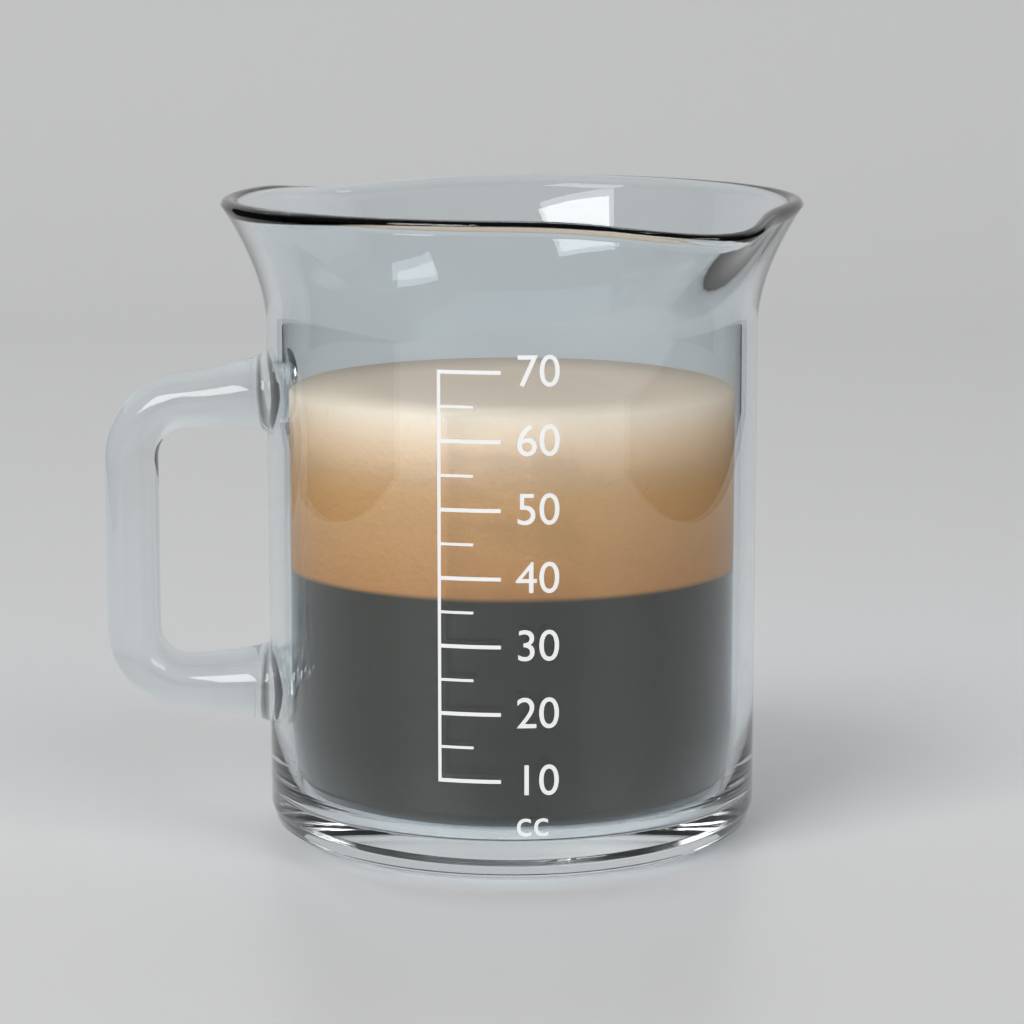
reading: 63 cc
